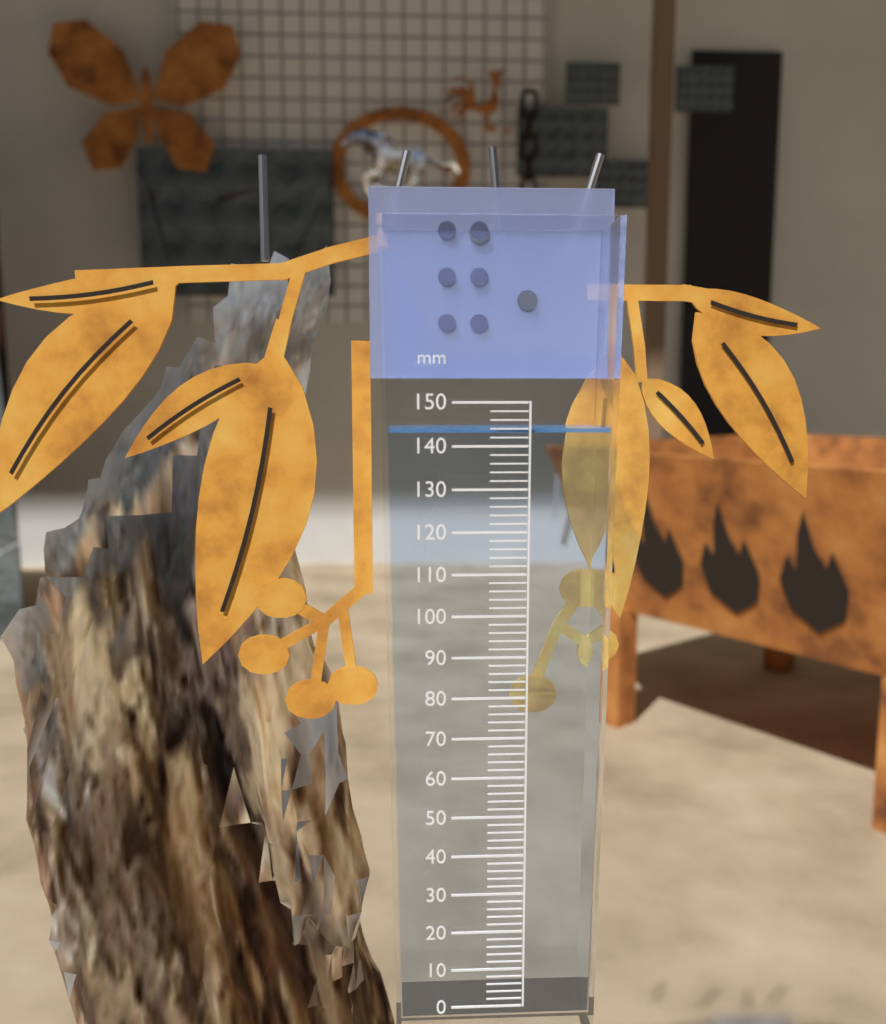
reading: 144 mm
